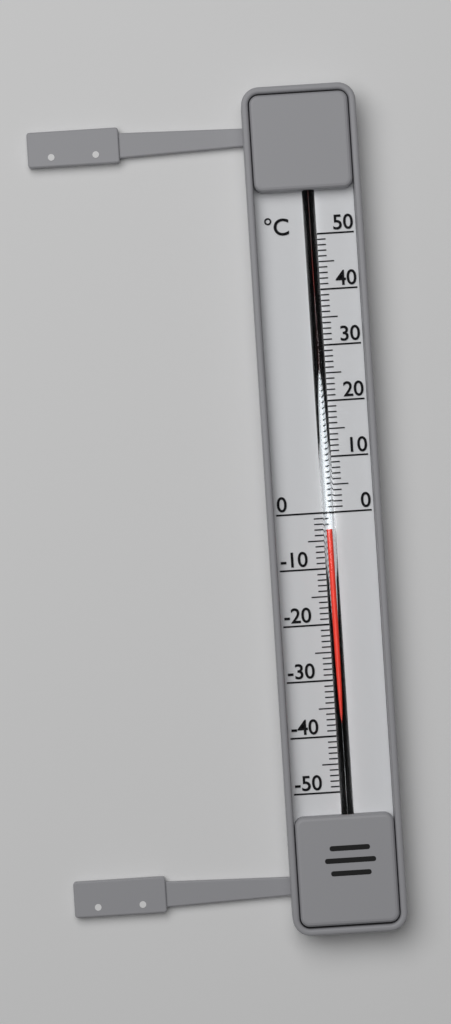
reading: -3 °C
